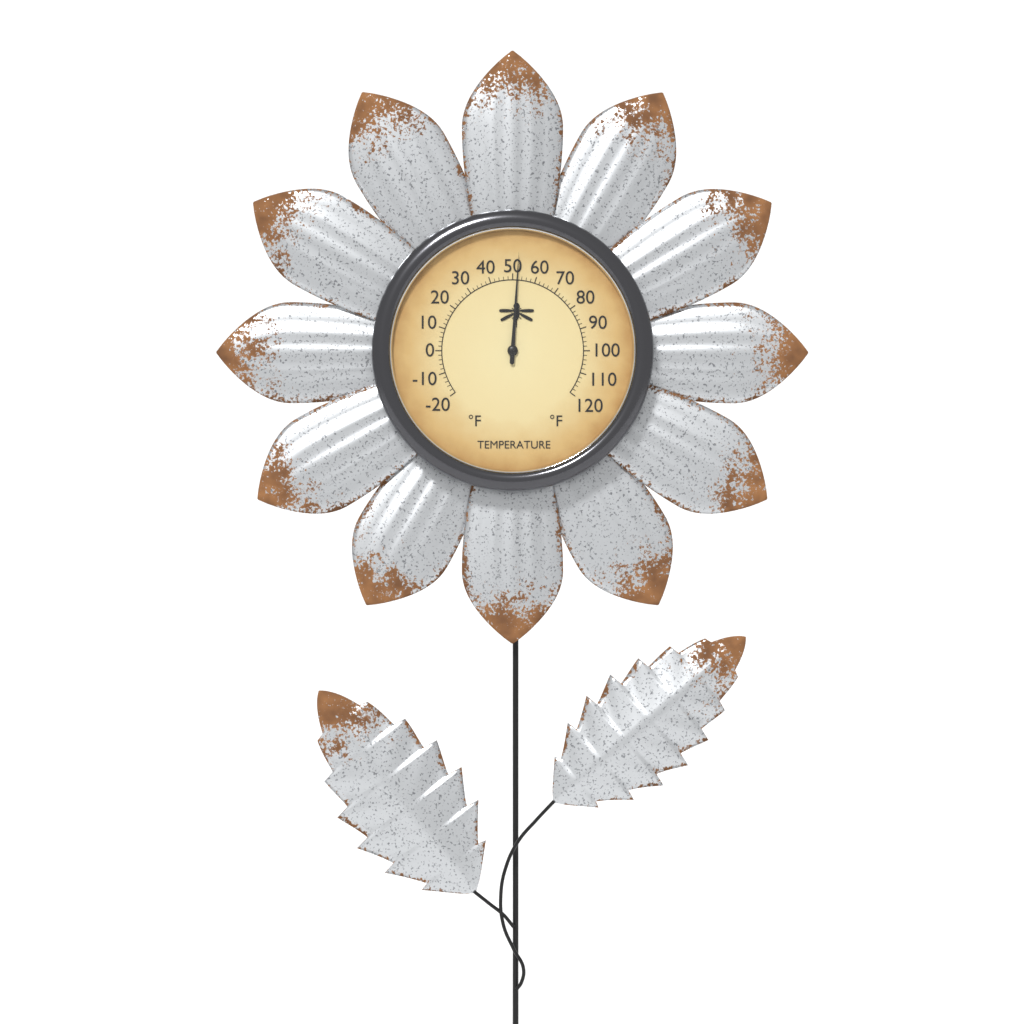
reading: 52 °F
